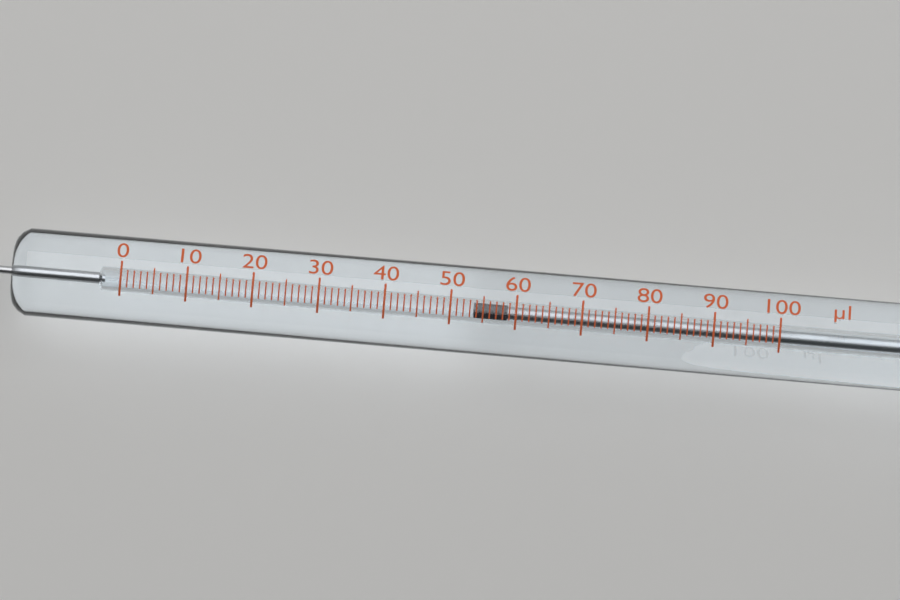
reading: 54 µl
